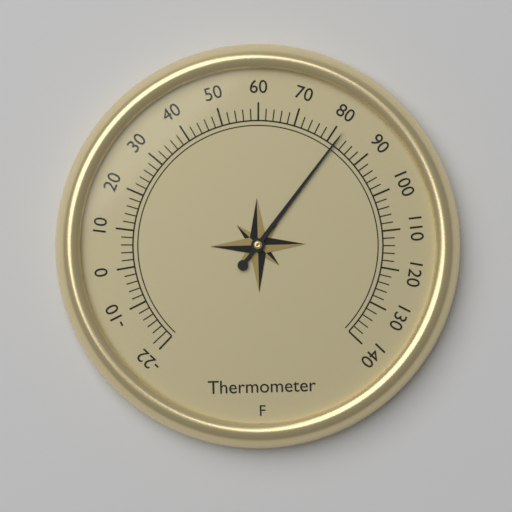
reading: 82 °F
